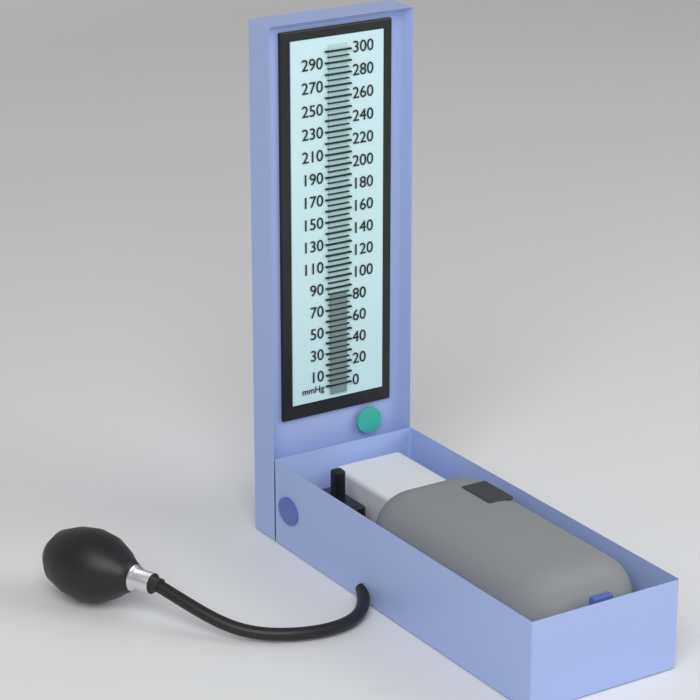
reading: 85 mmHg
